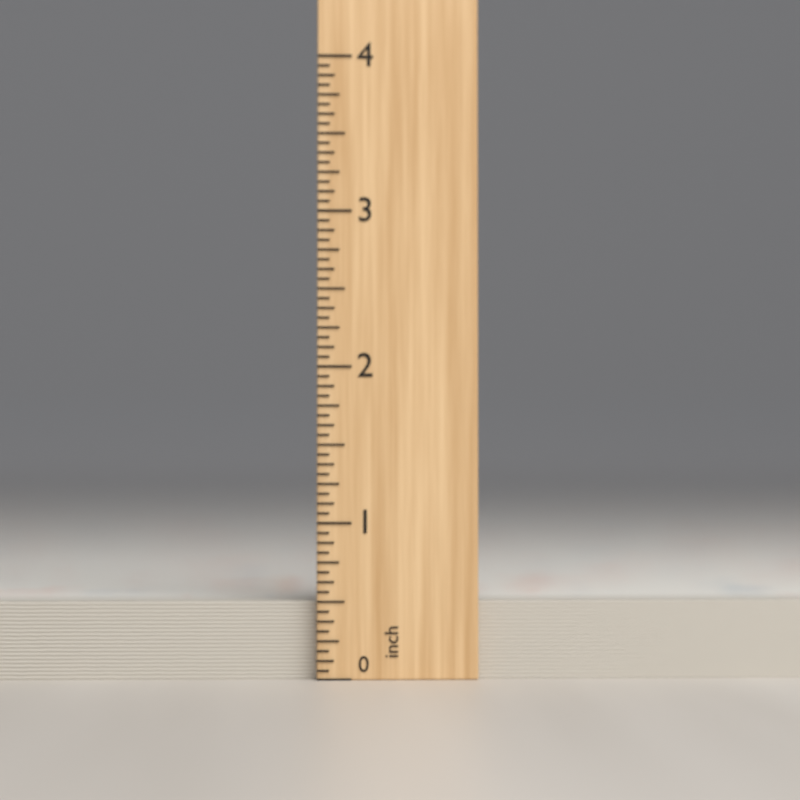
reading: 0.5000 inch
